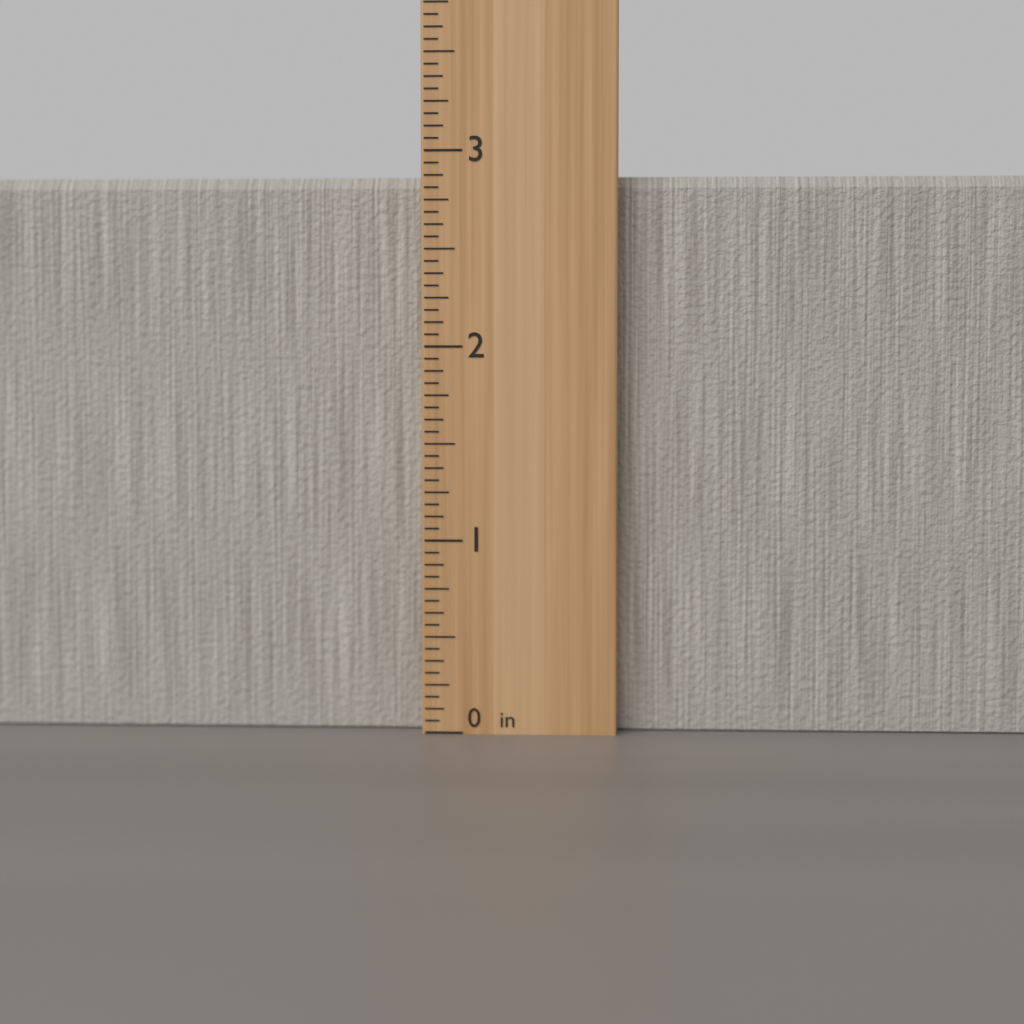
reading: 2.8750 in
